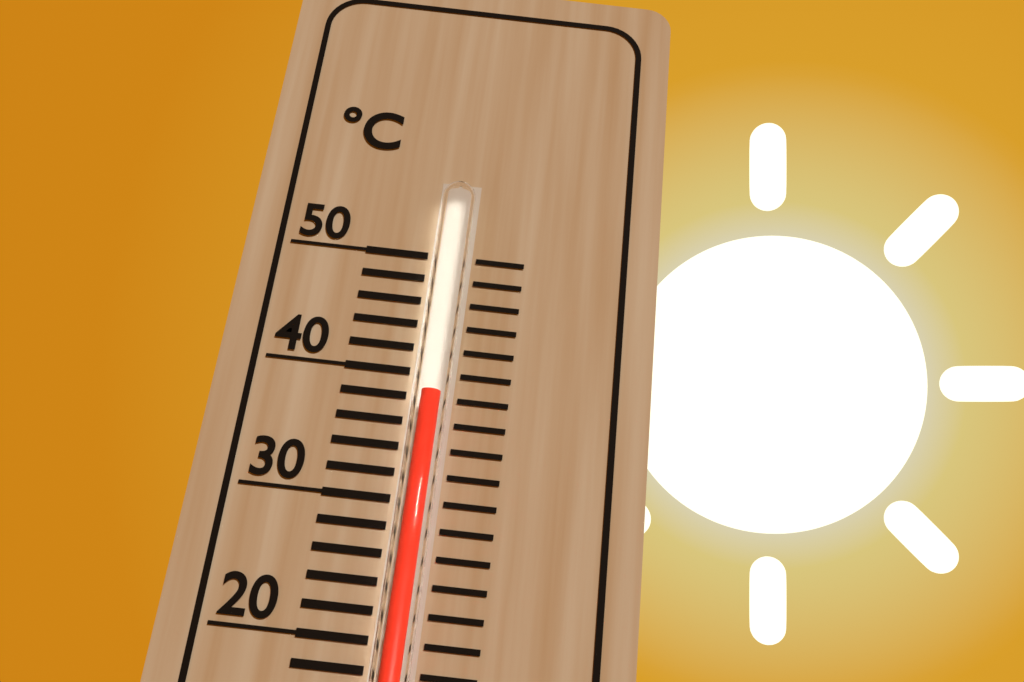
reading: 38 °C
